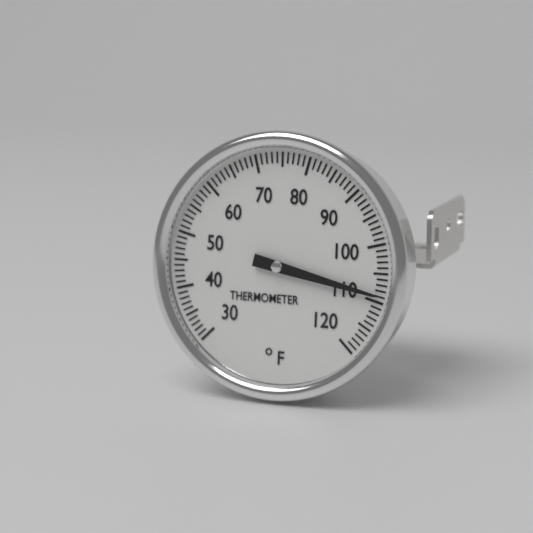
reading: 109 °F
